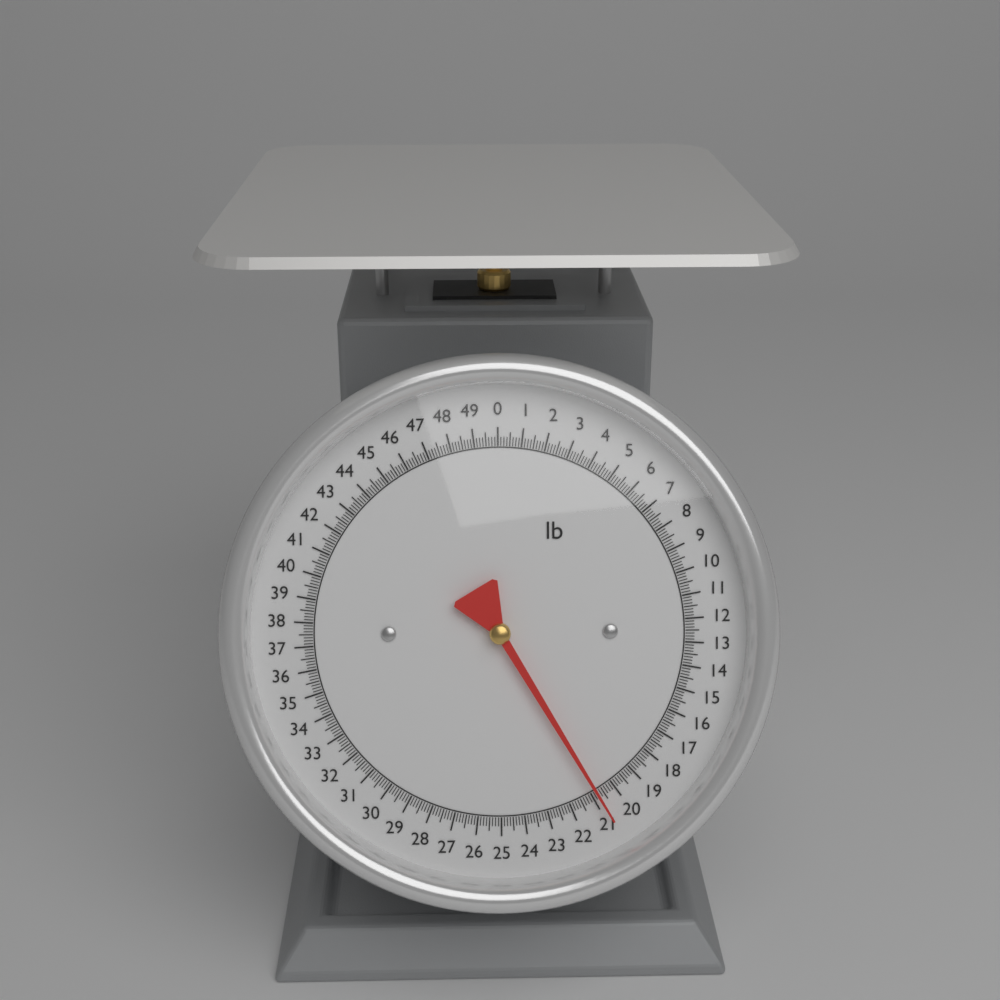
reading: 20.750 lb
